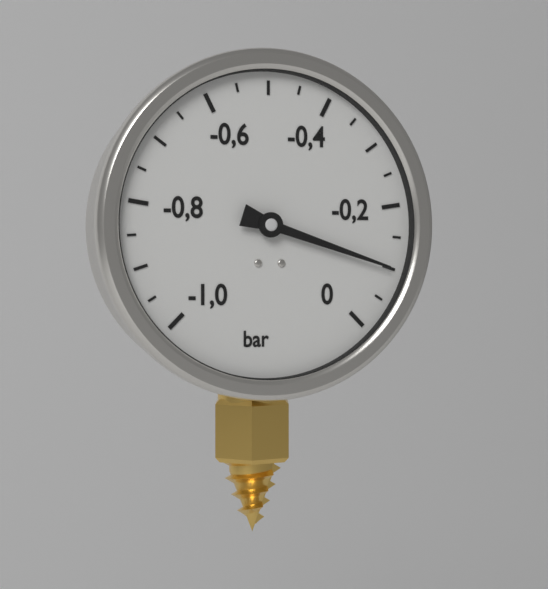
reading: -0.10 bar
